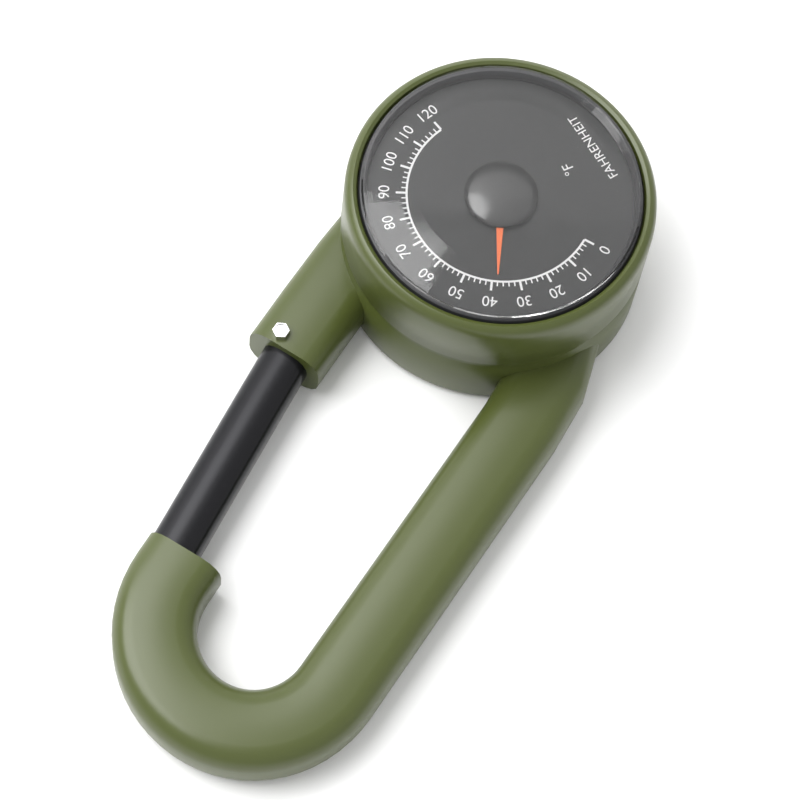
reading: 38 °F
